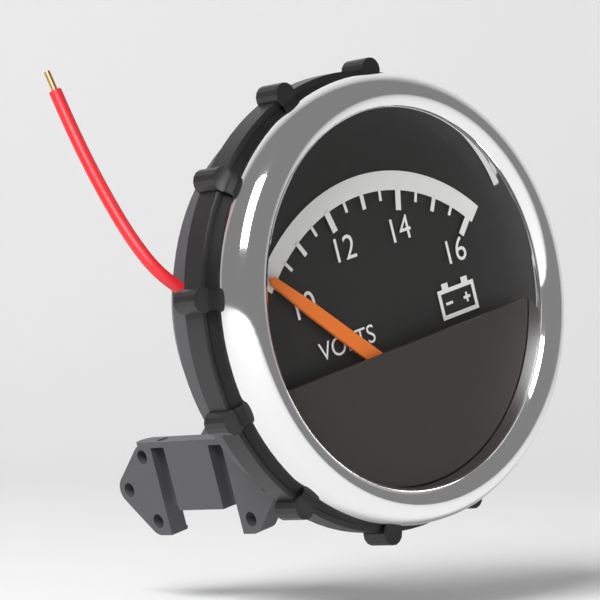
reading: 10.0 V
